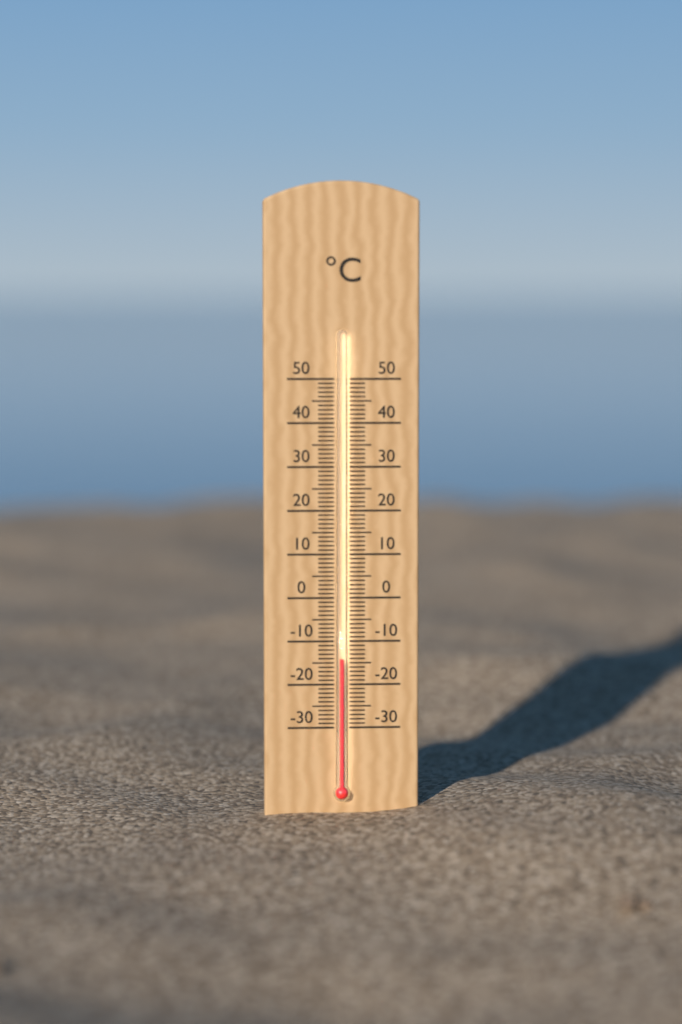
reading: -14 °C
